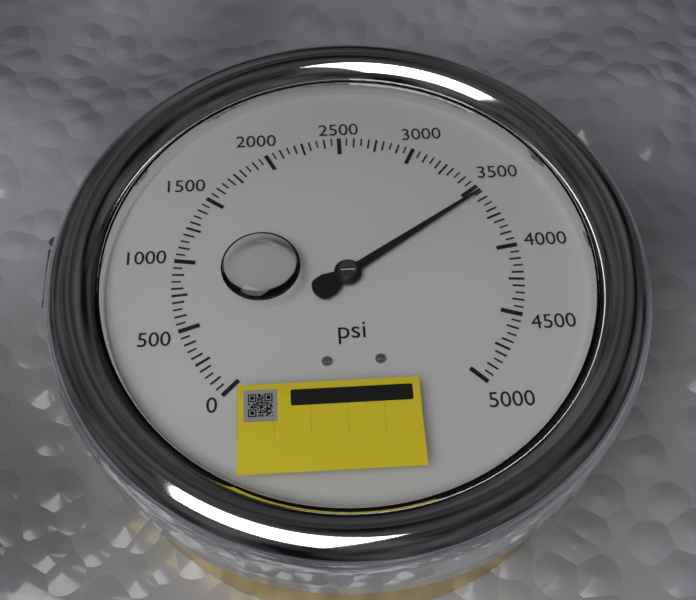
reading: 3550 psi
